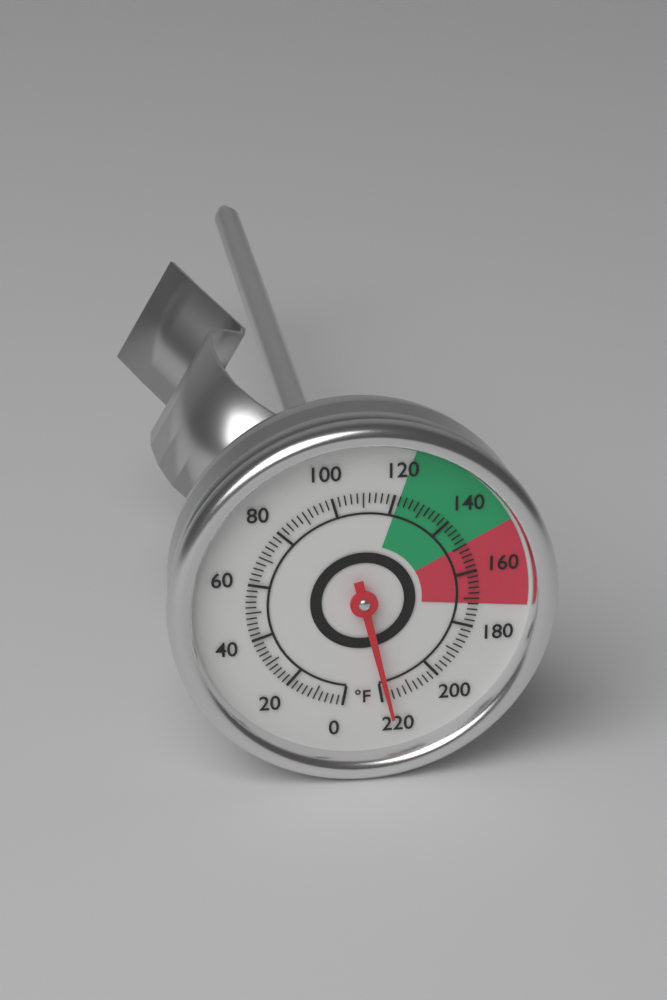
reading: 218 °F
